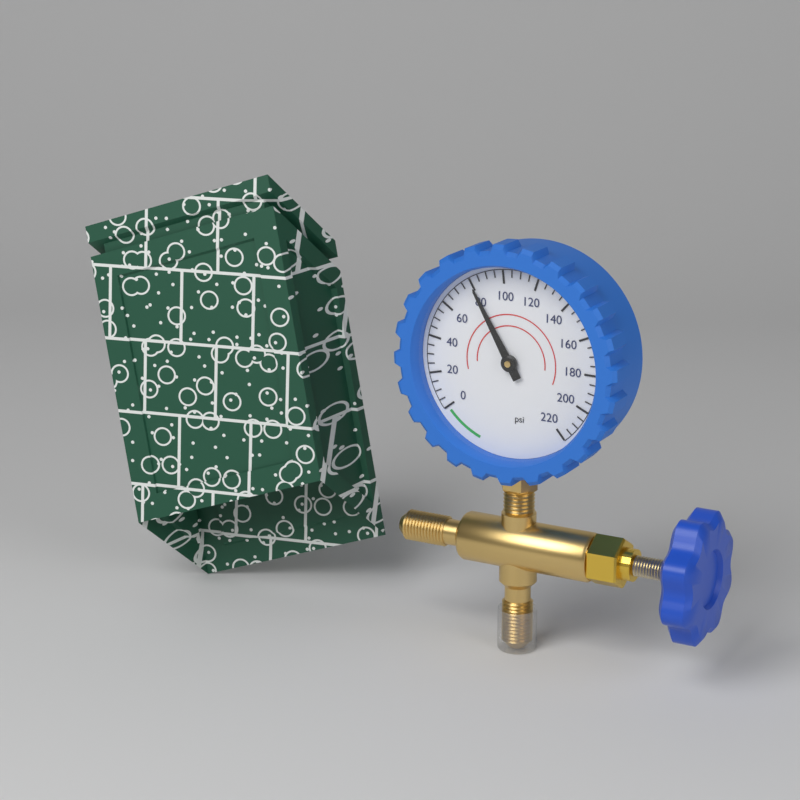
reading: 80 psi
